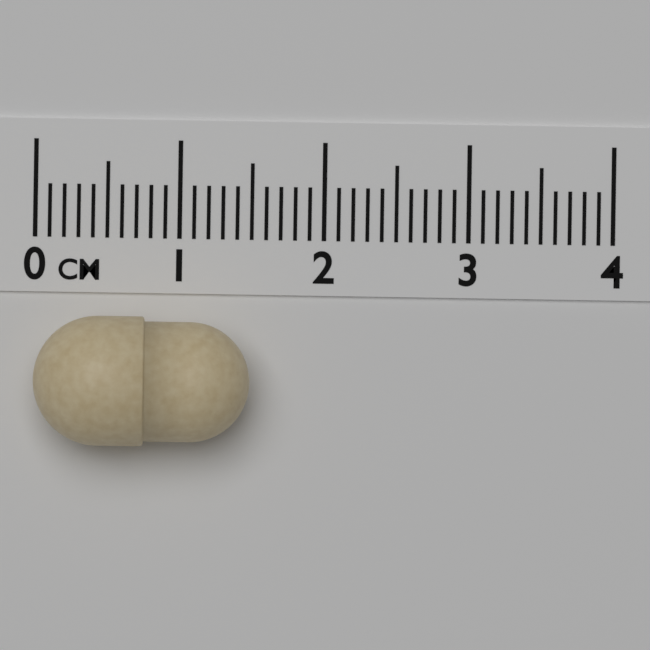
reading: 1.5 cm
